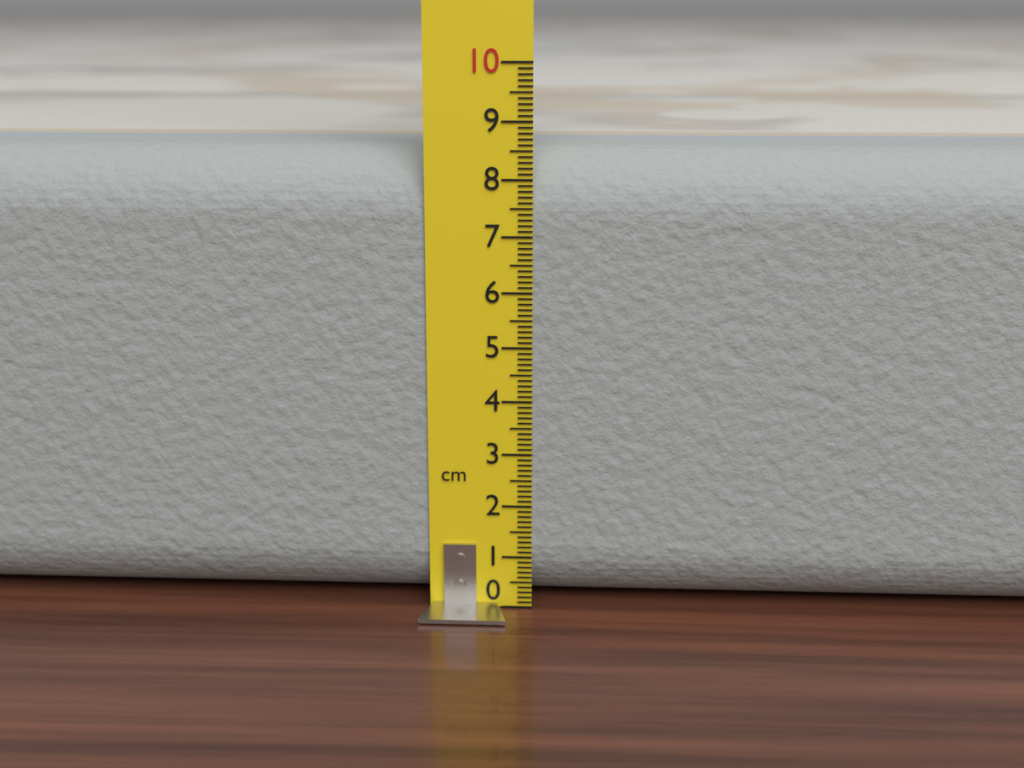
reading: 8.5 cm
